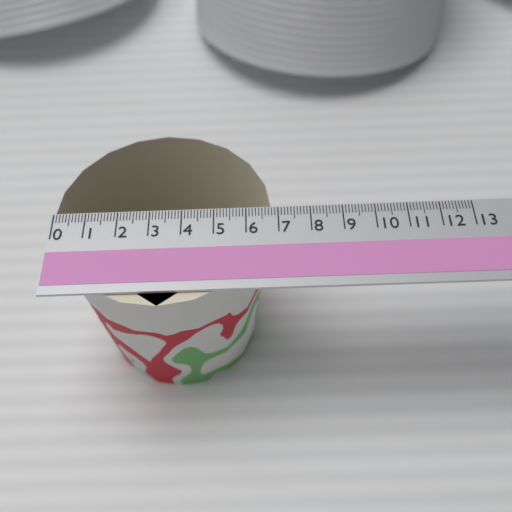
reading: 6.8 (no unit)
